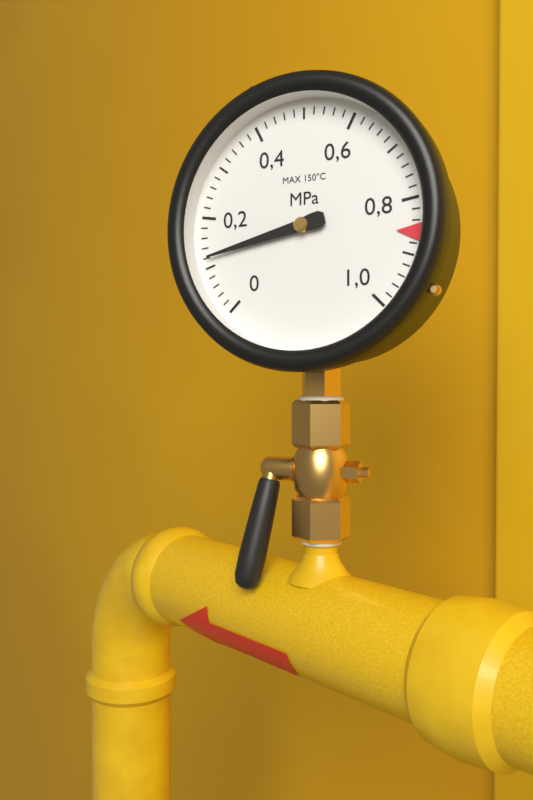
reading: 0.12 MPa
